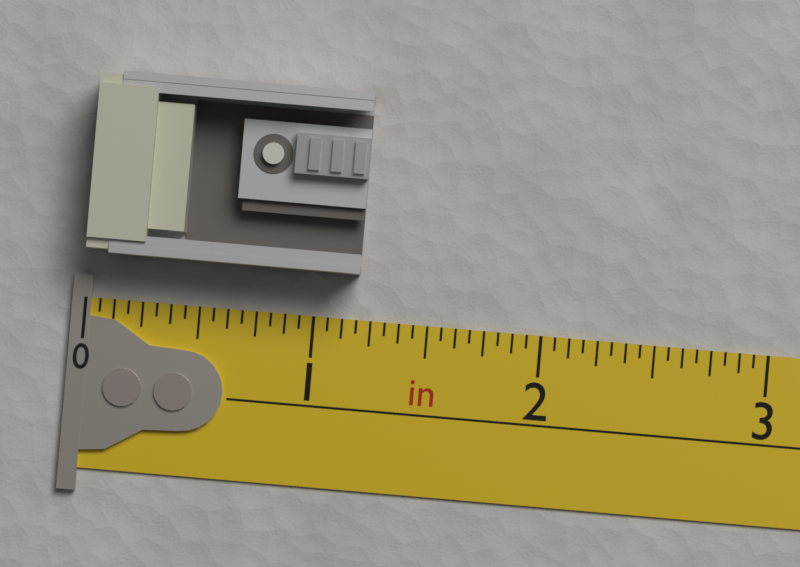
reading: 1.1875 in
